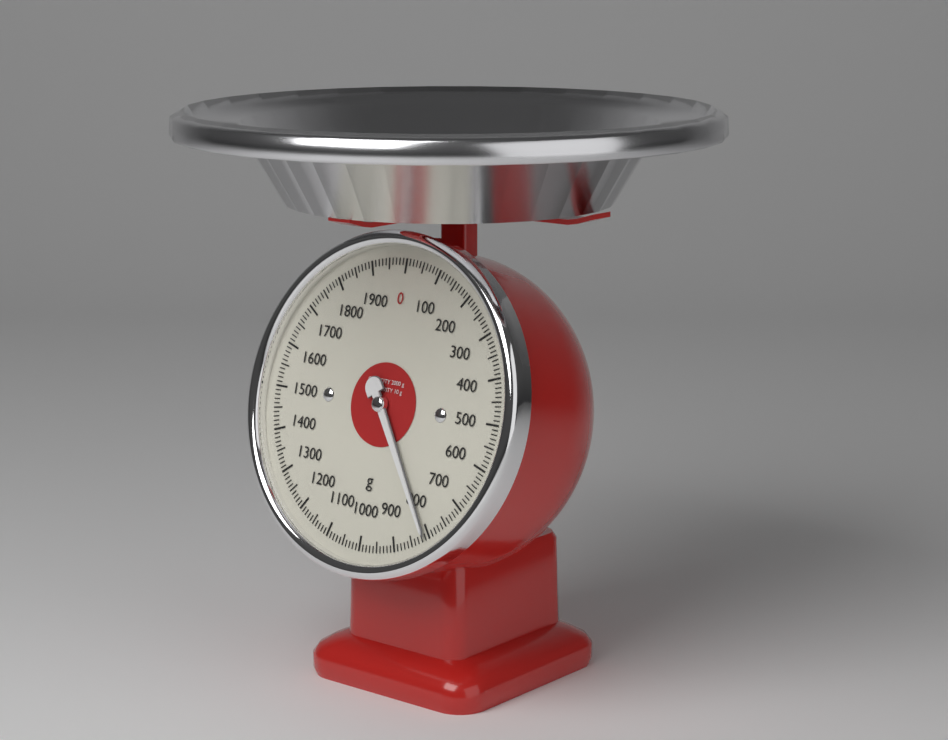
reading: 810 g
